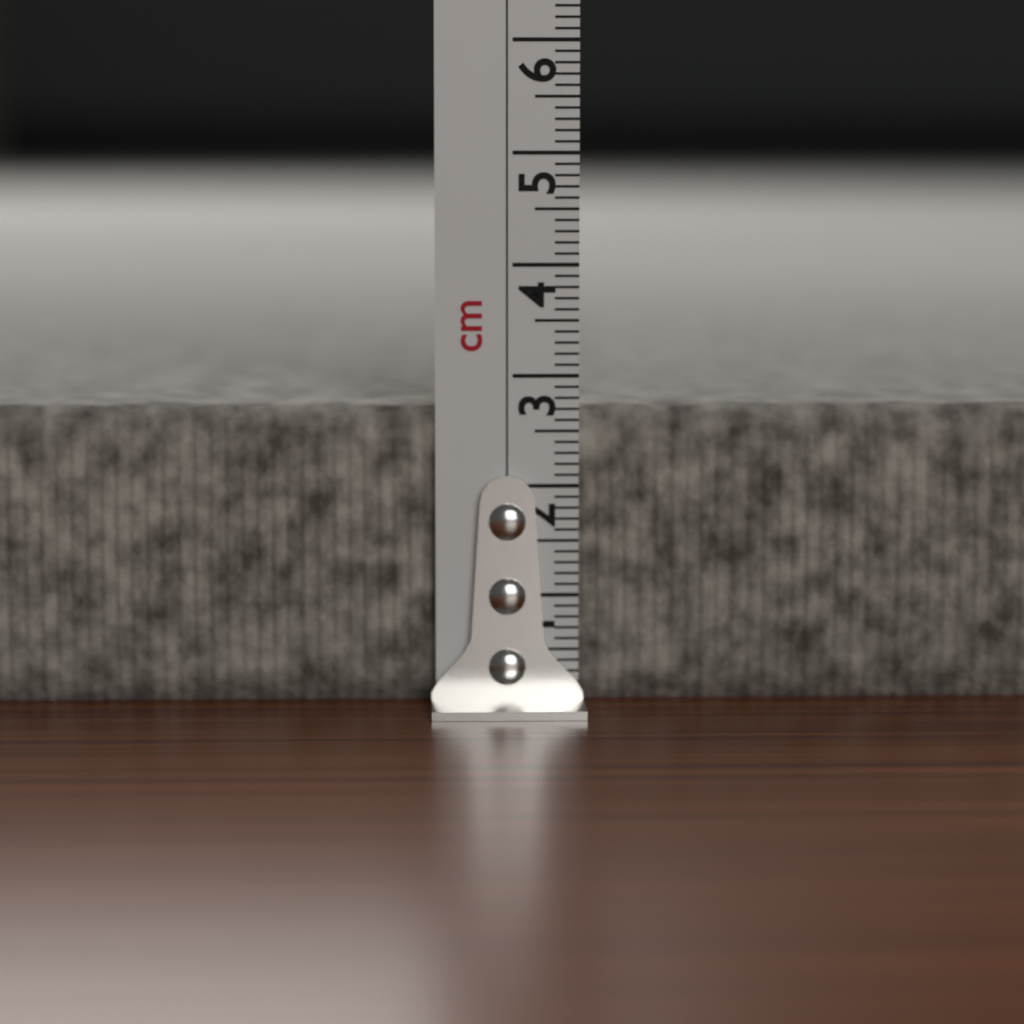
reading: 2.7 cm
